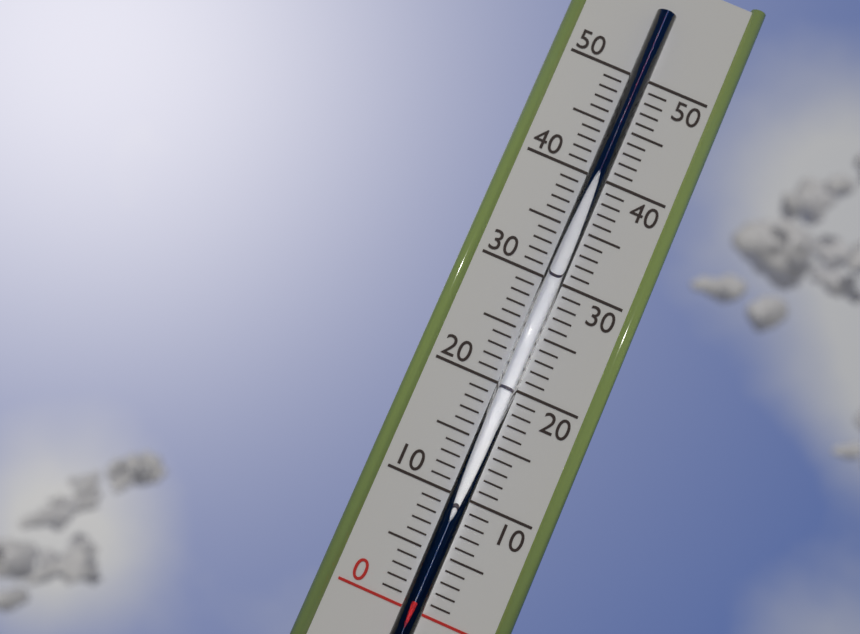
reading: 1 (no unit)
